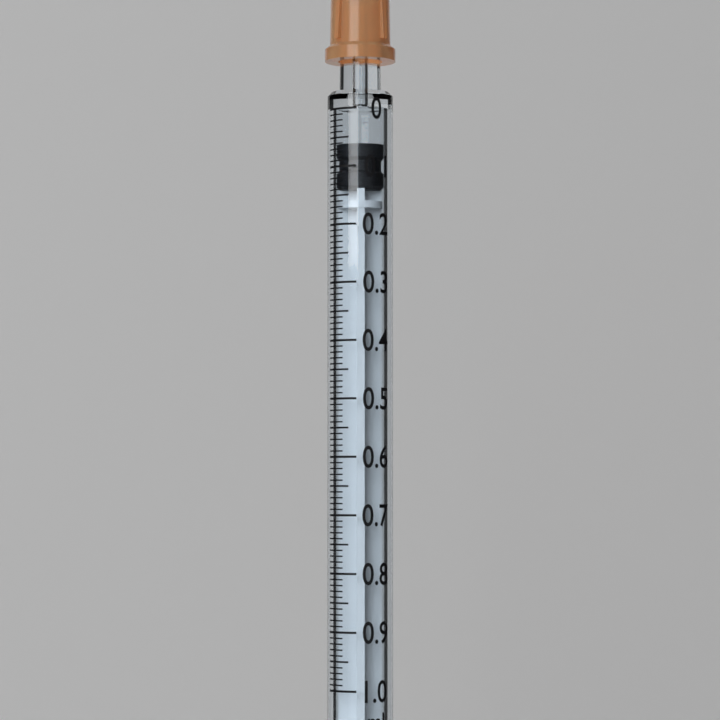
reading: 0.06 ml
